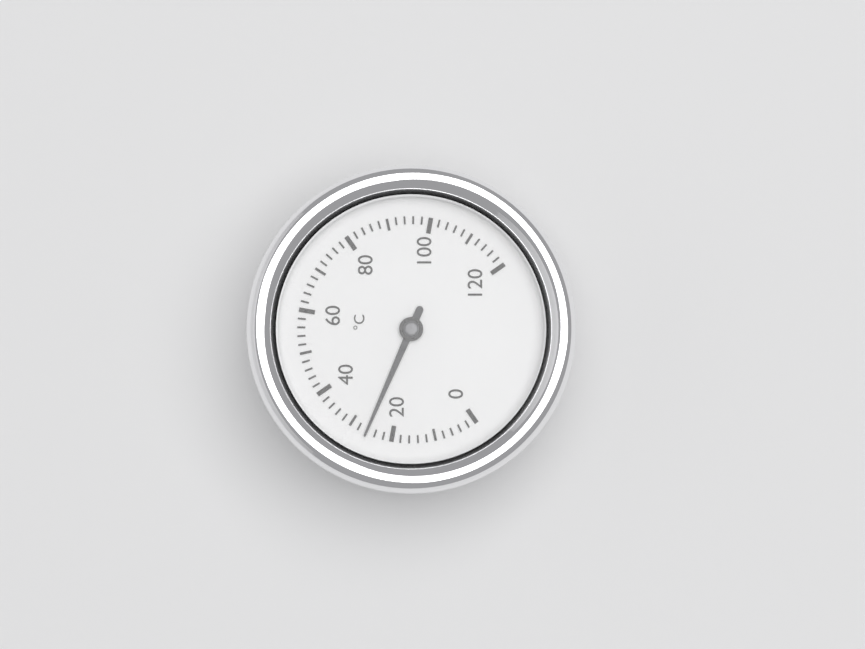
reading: 26 °C
